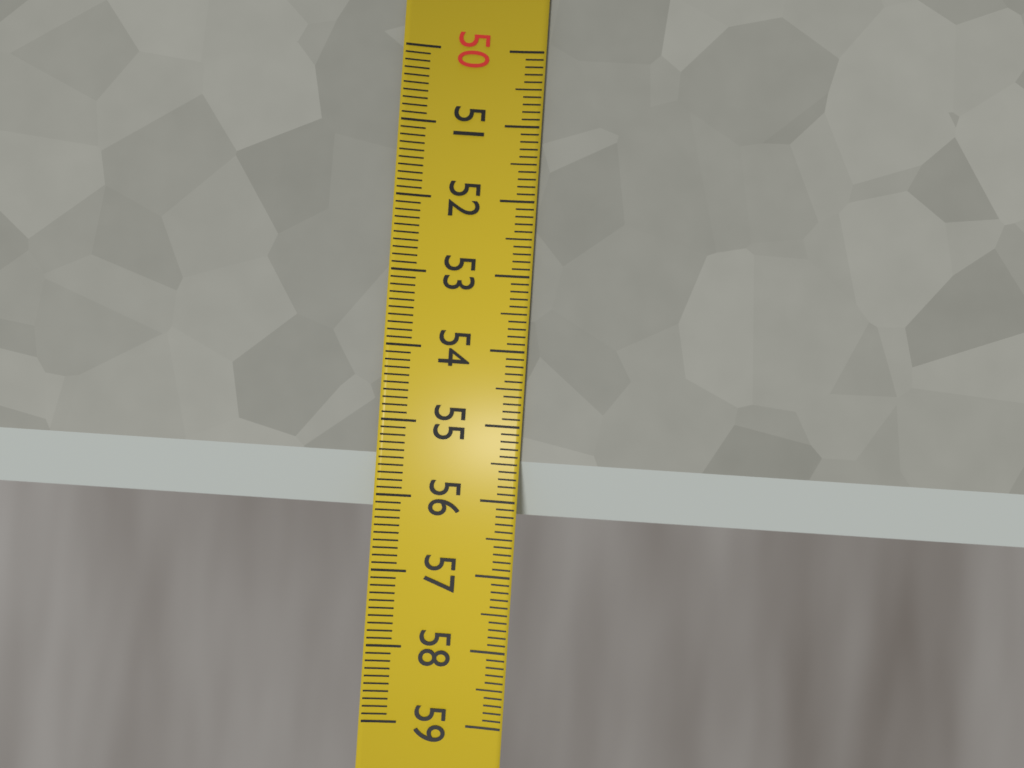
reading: 56.2 (no unit)
